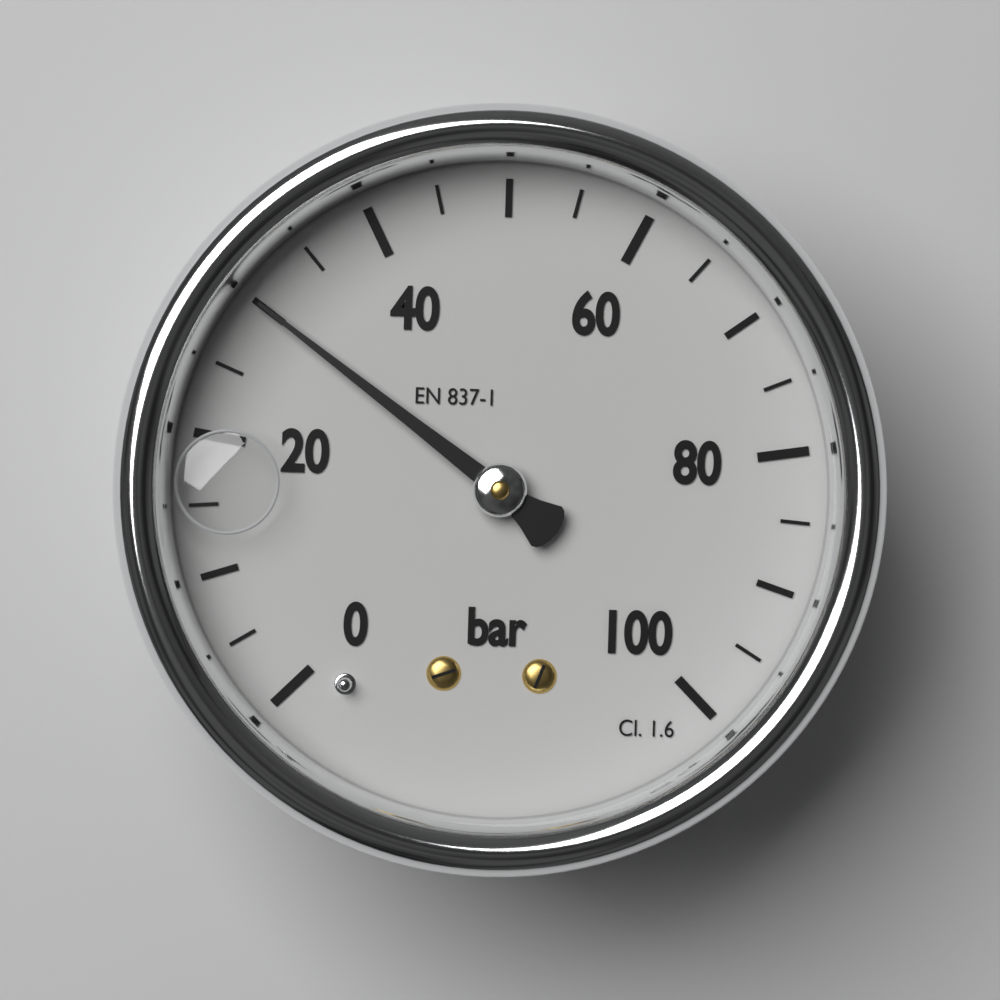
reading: 30 bar
